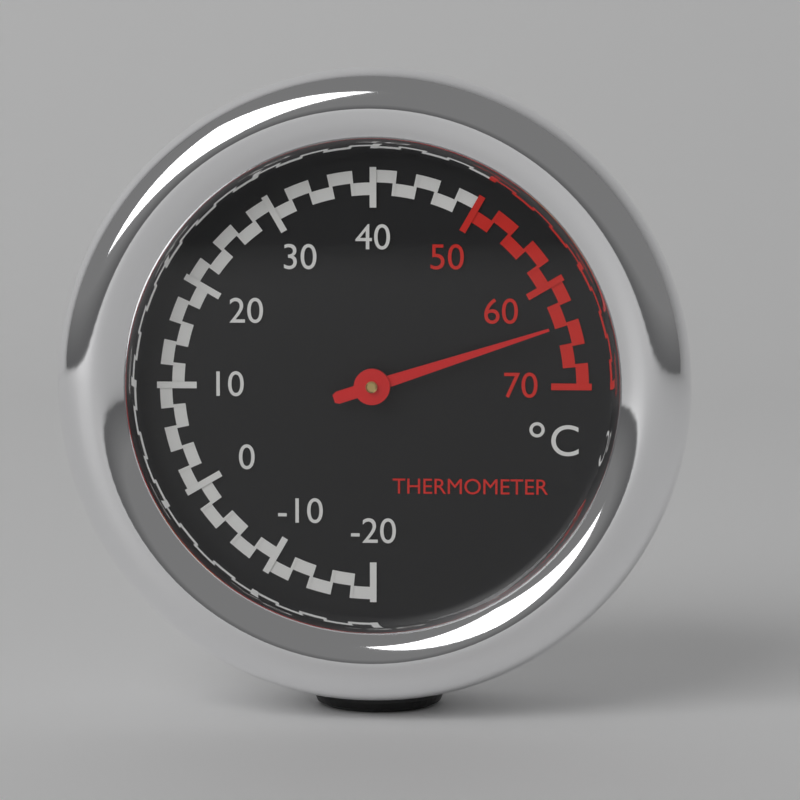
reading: 64 °C
